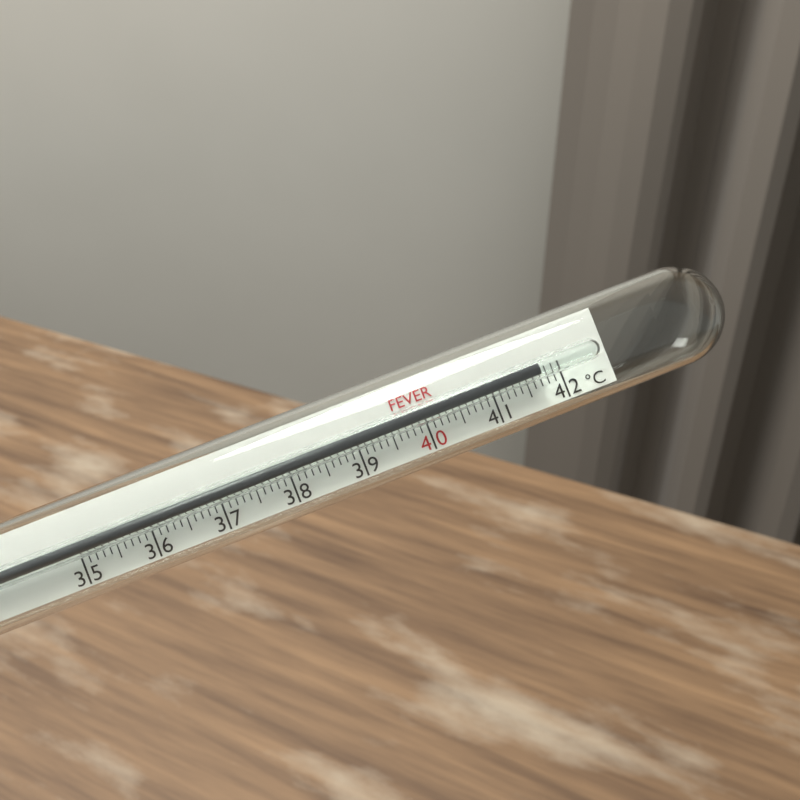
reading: 41.7 °C
